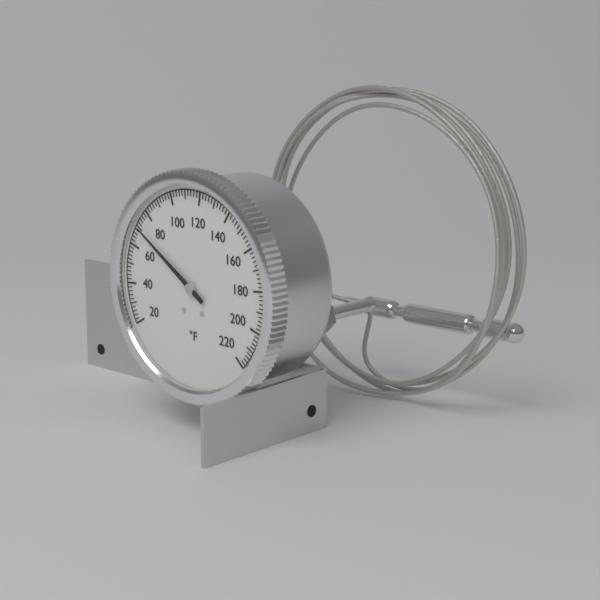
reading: 70 °F
